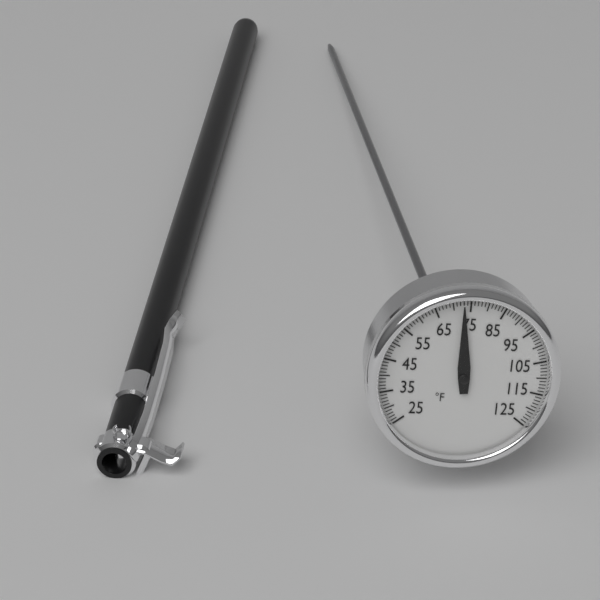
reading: 73 °F
